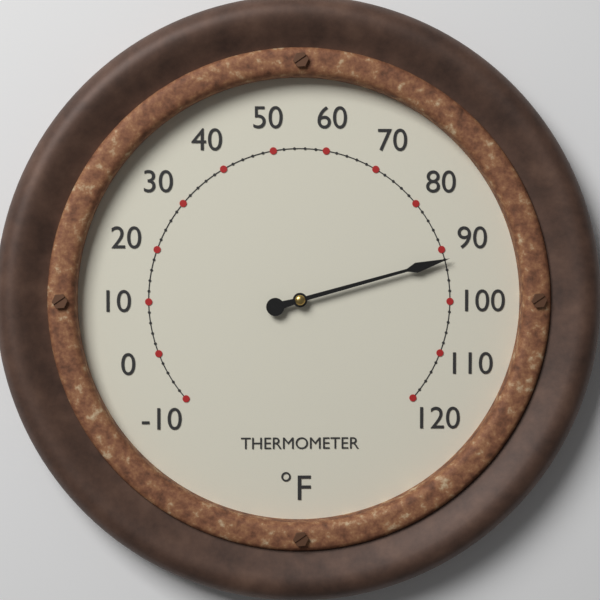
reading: 92 °F
